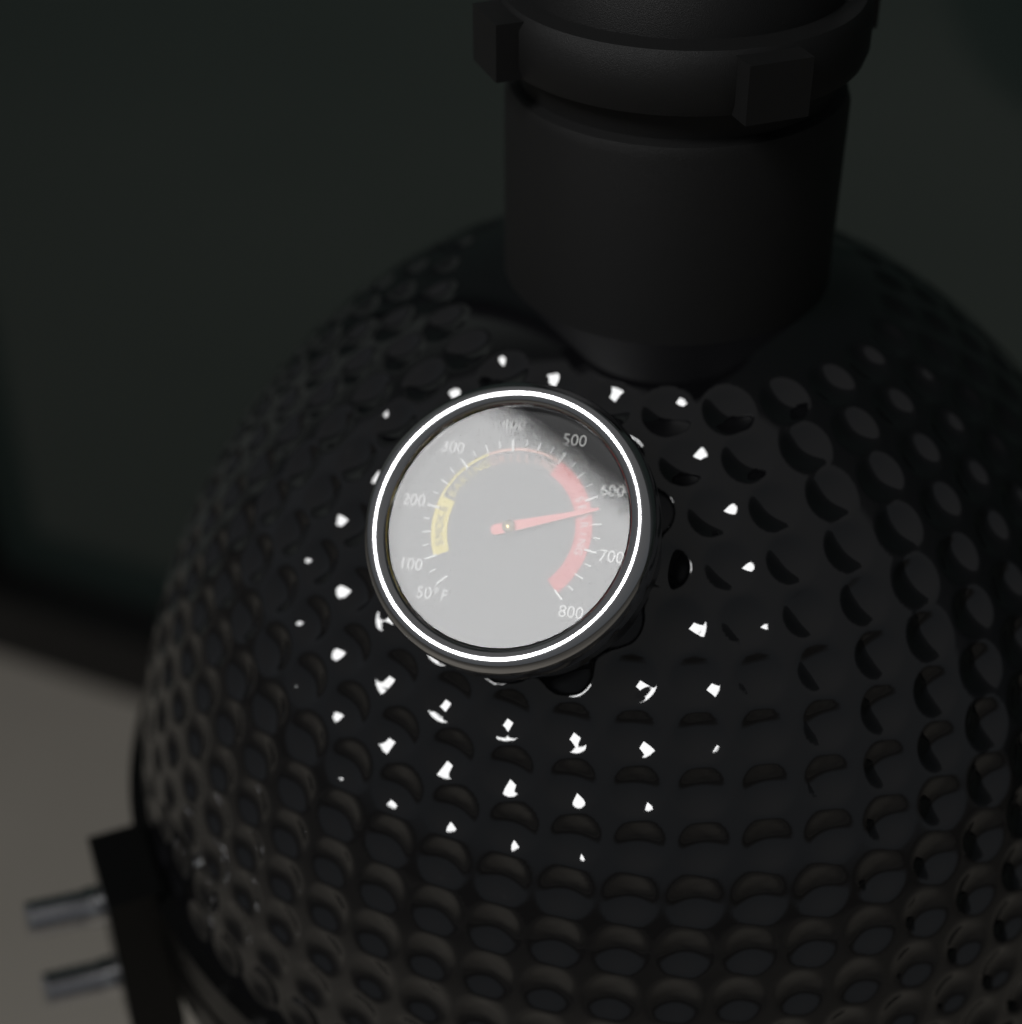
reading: 625 °F
